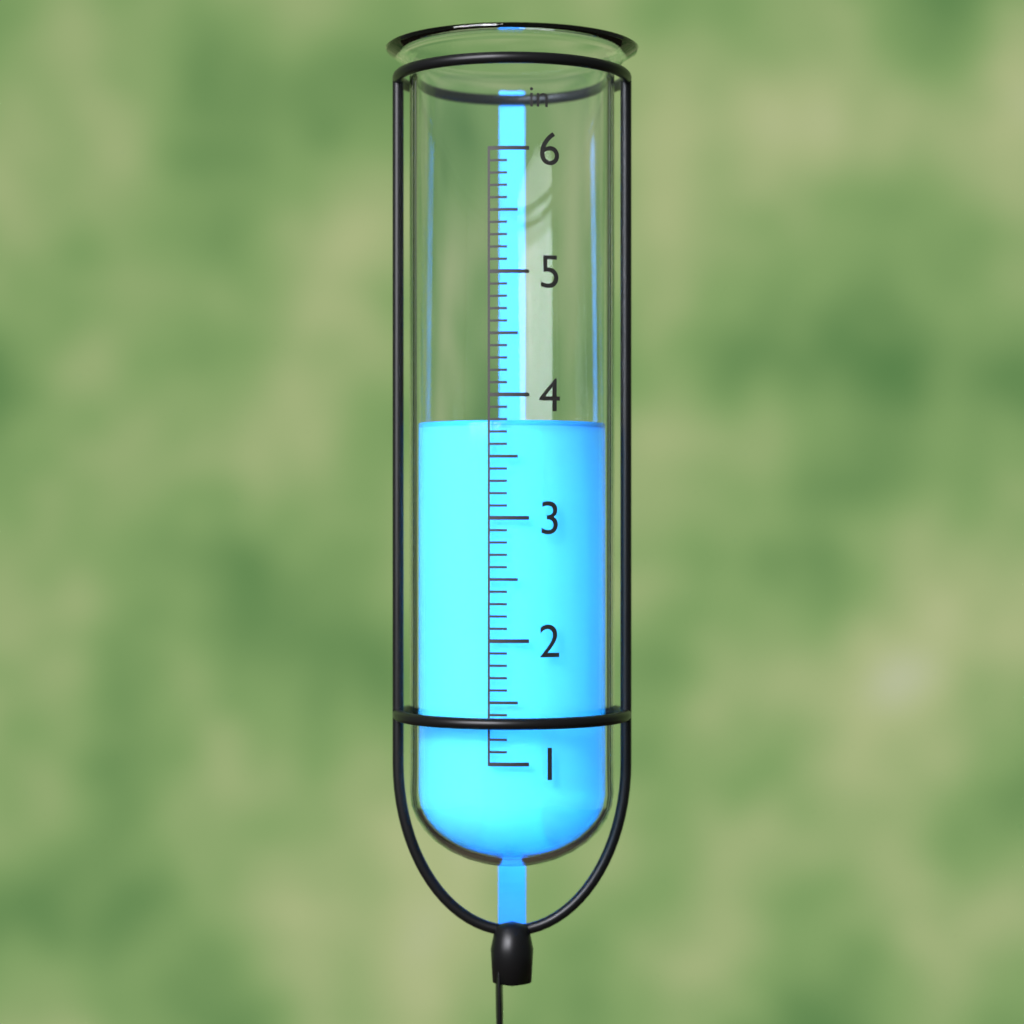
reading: 3.8 in
